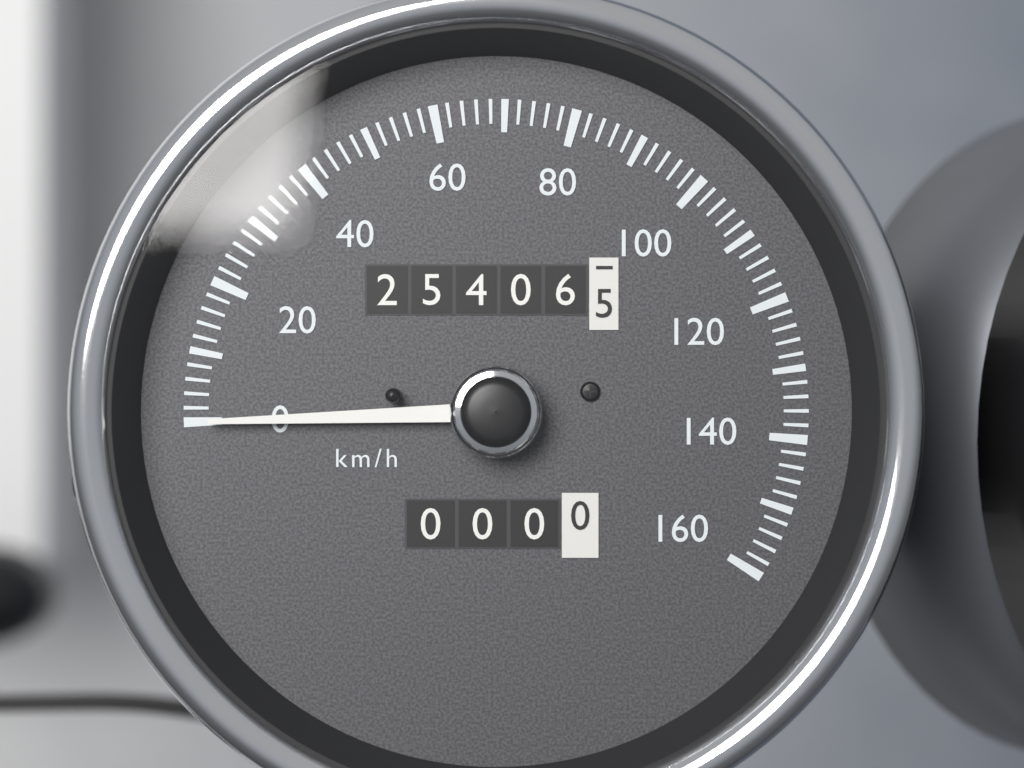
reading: 0 km/h
